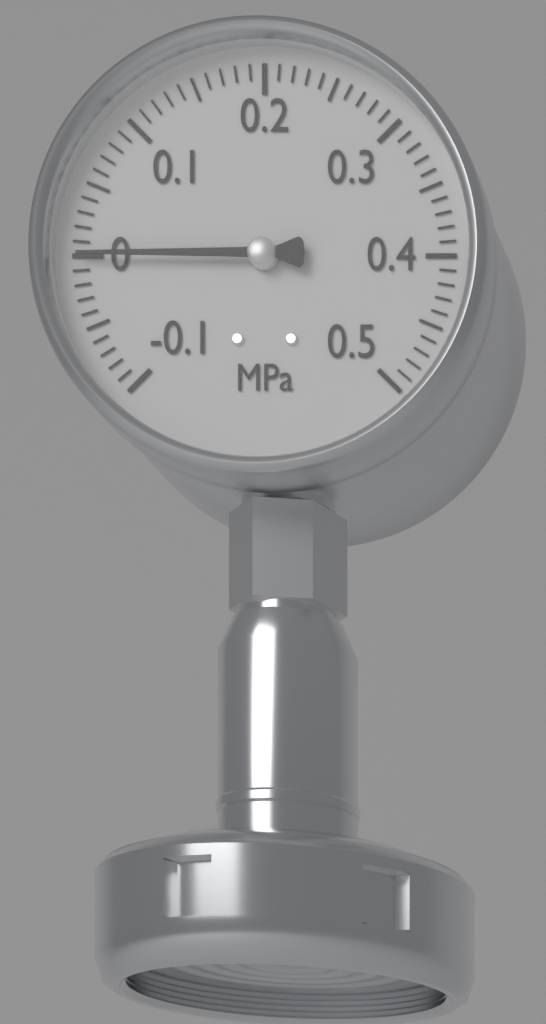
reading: 0.00 MPa
